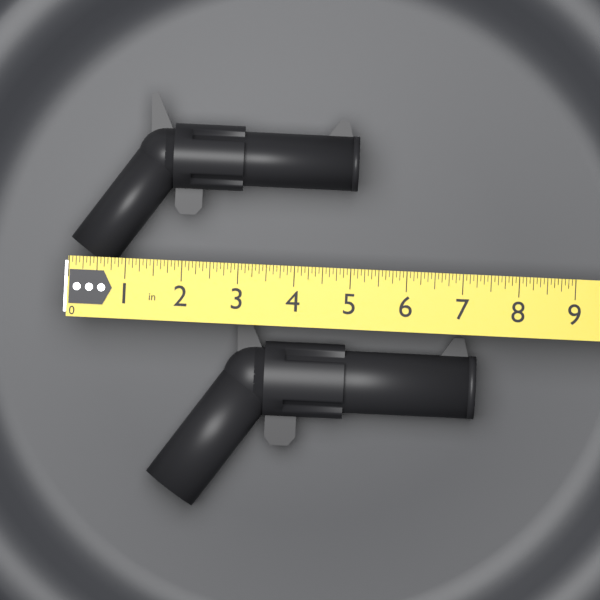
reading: 5.0625 in
